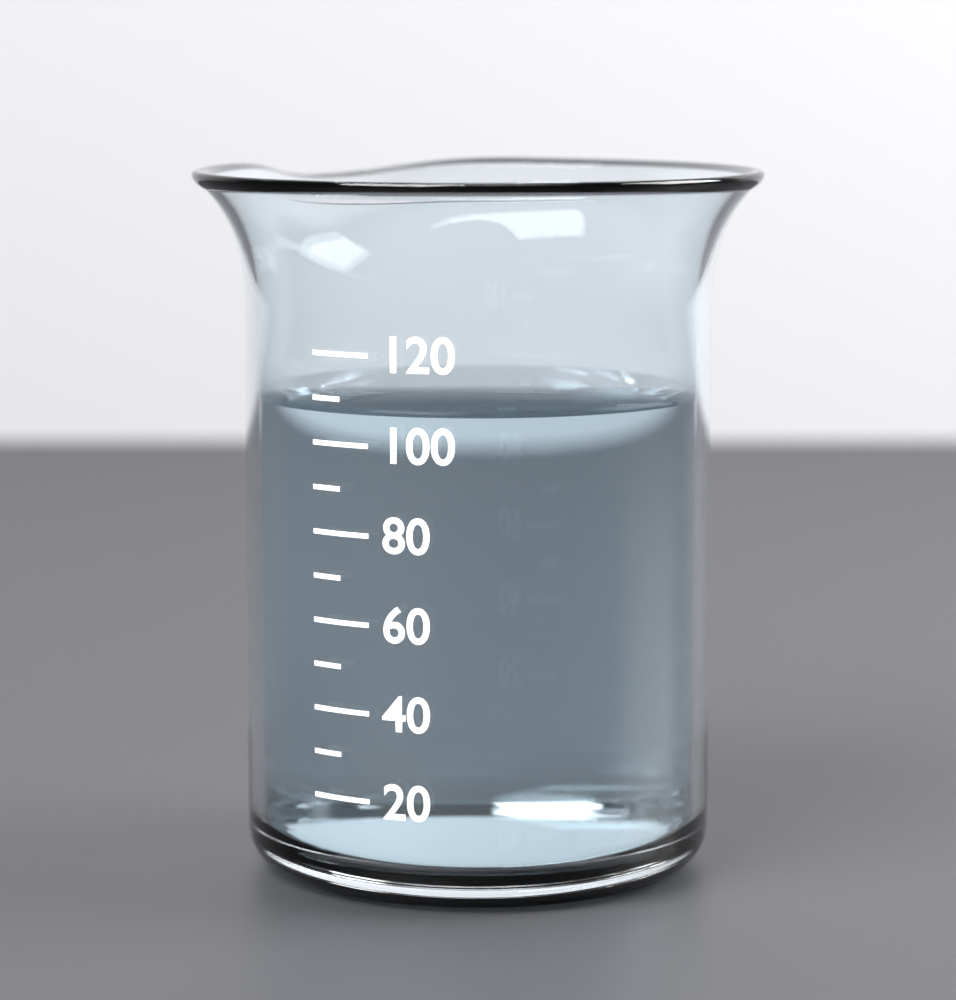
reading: 108 (no unit)
